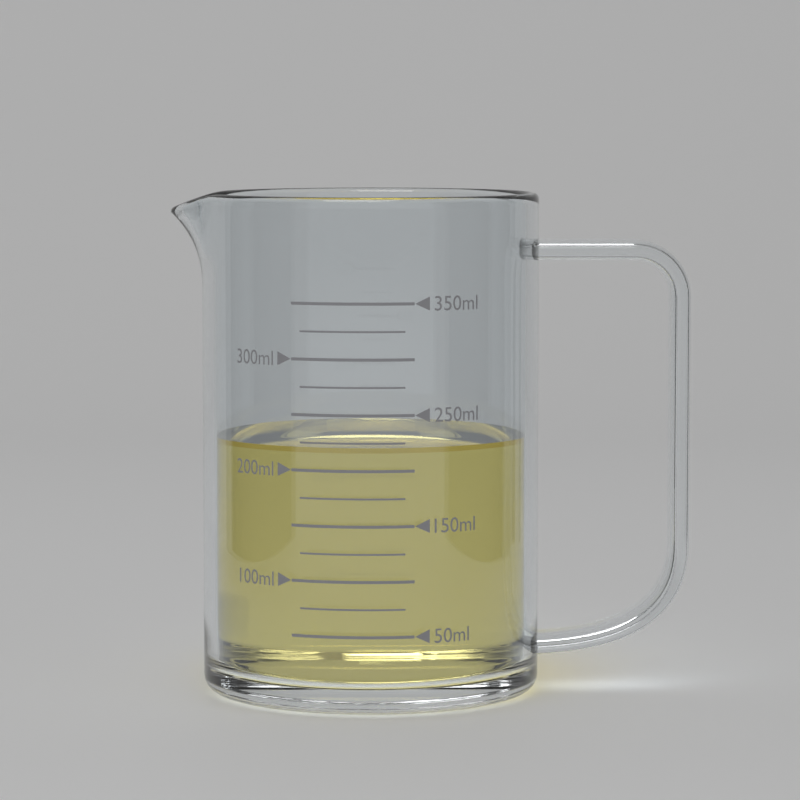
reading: 220 ml
